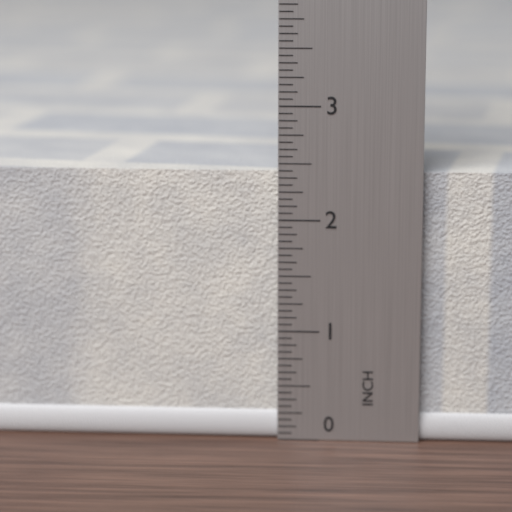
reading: 2.4375 in
